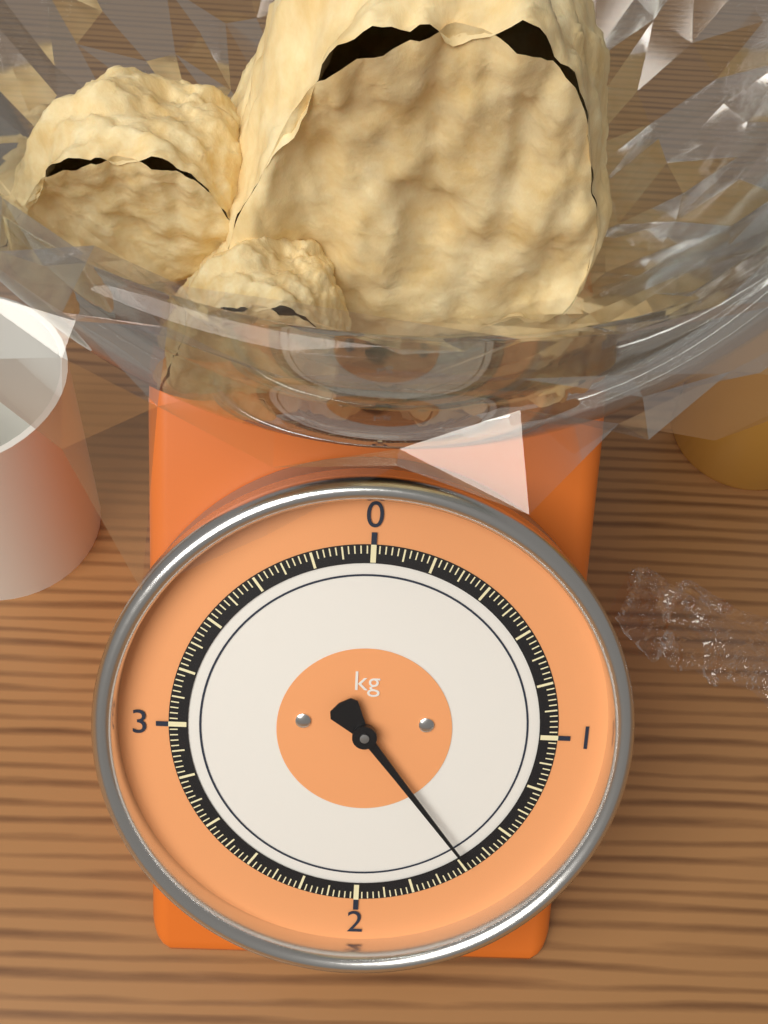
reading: 1.58 kg
